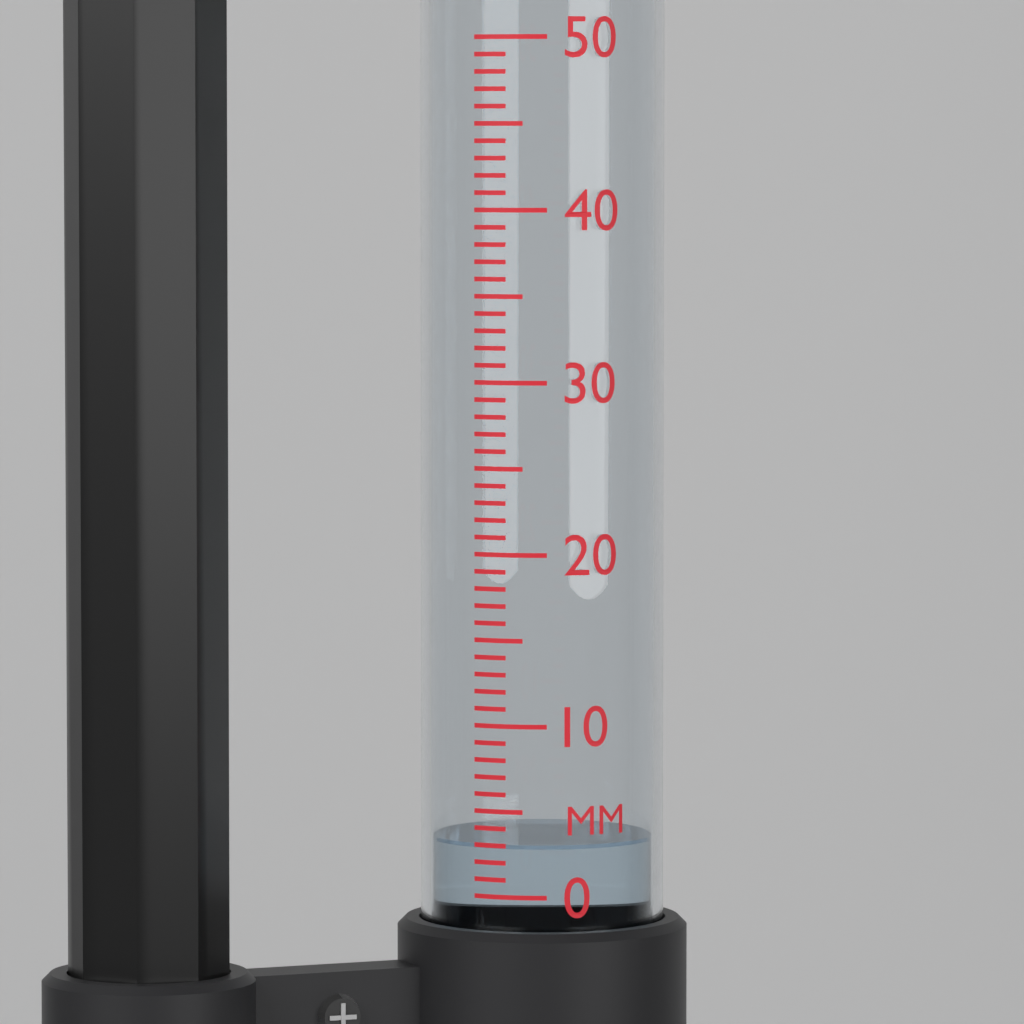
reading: 3 mm
